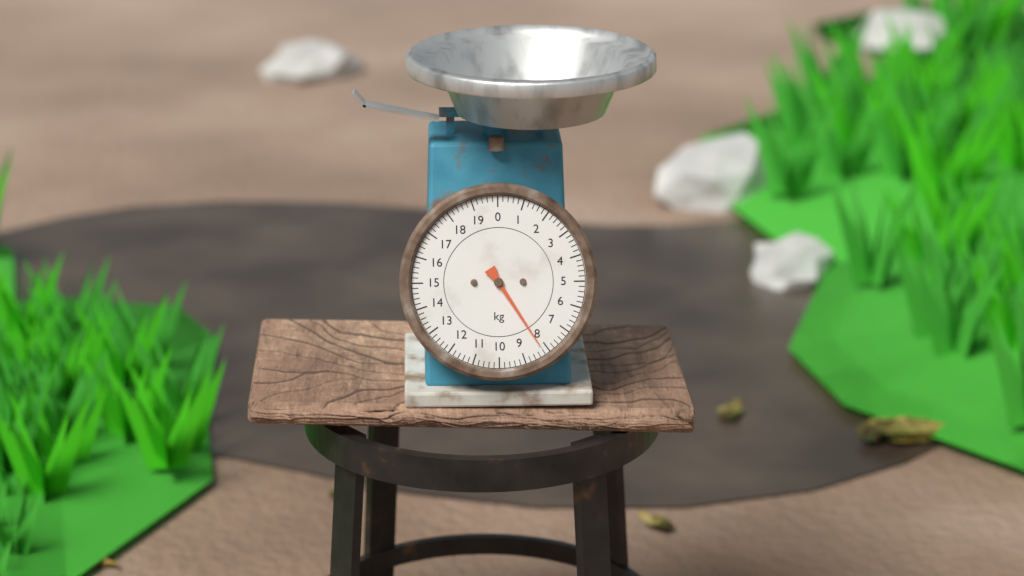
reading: 8.2 kg
